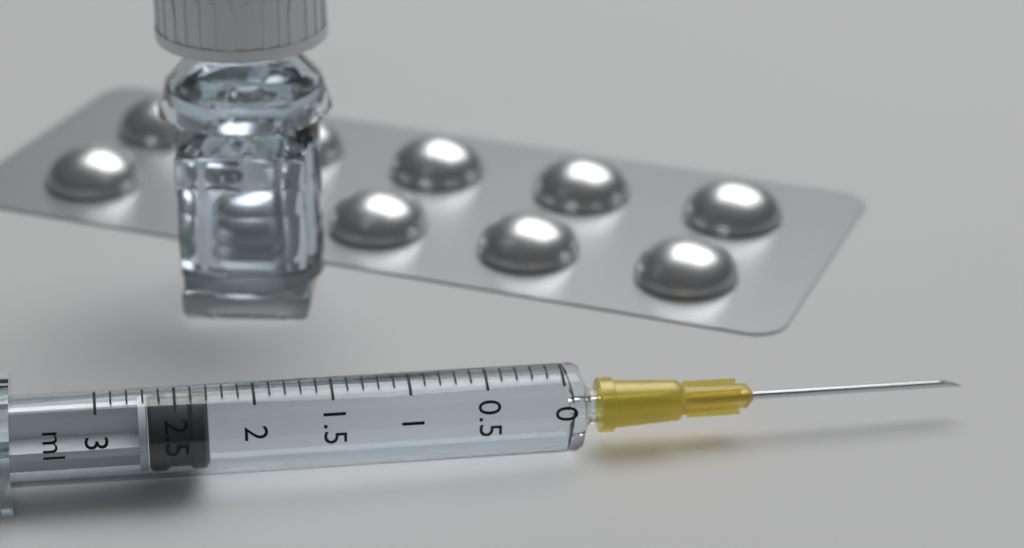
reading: 2.3 ml
